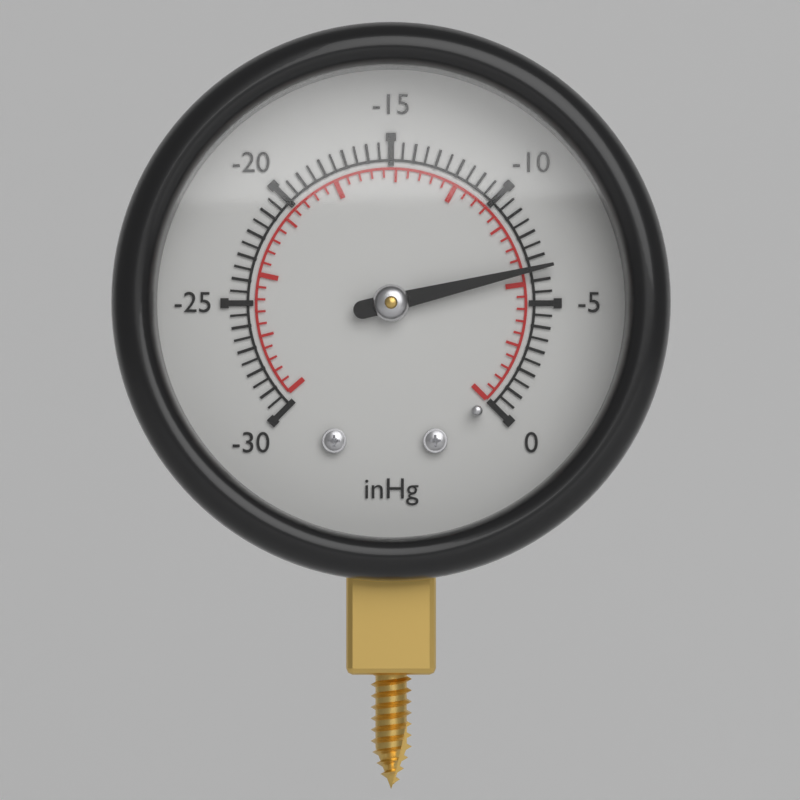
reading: -6.5 inHg
